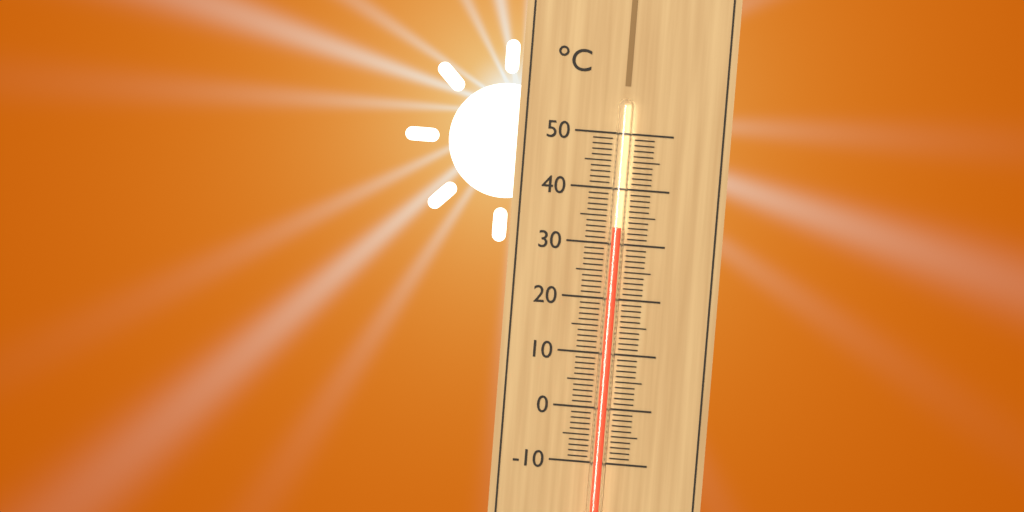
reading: 33 °C
